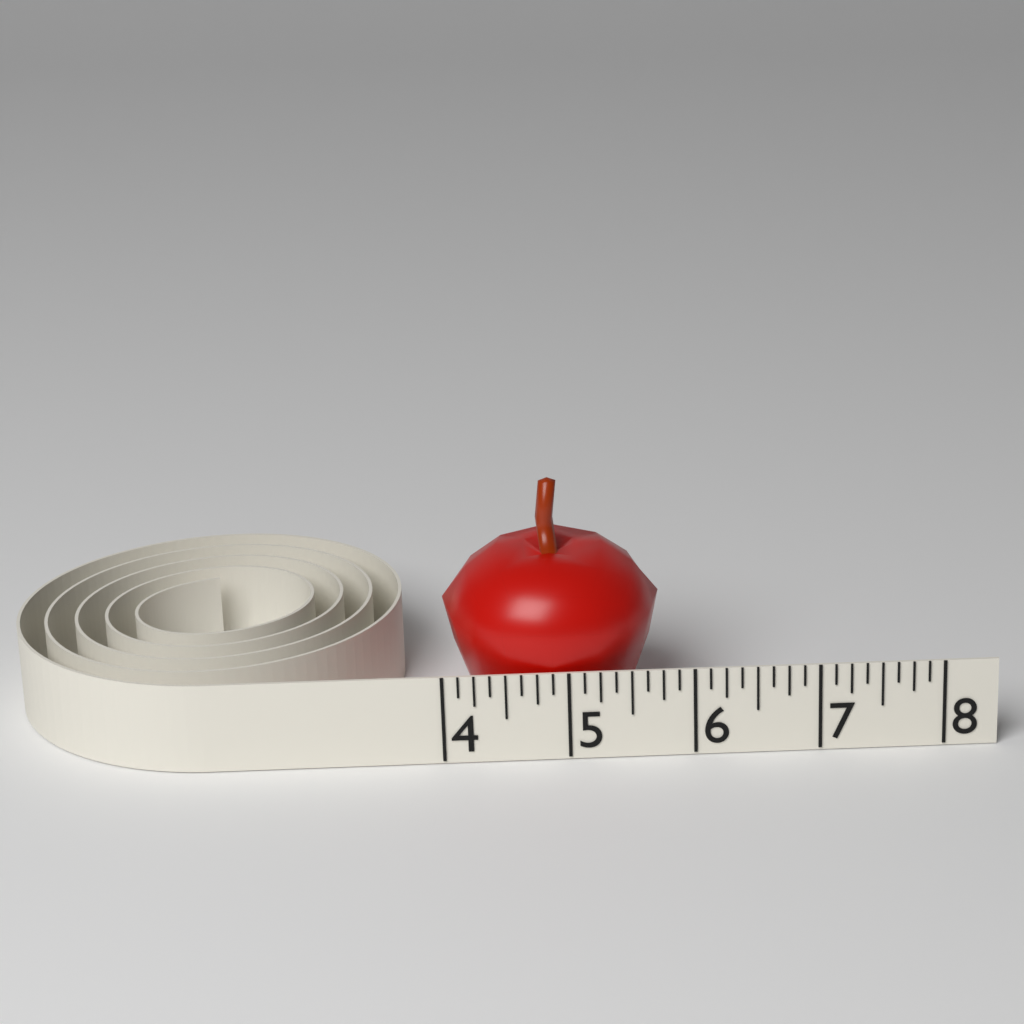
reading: 5.750 (no unit)
